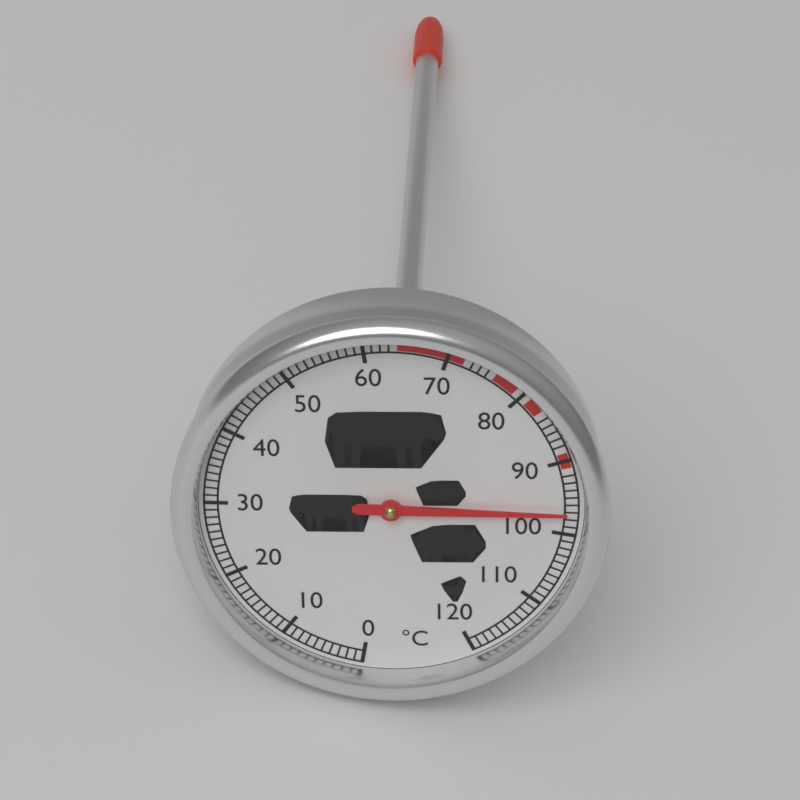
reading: 97 °C
